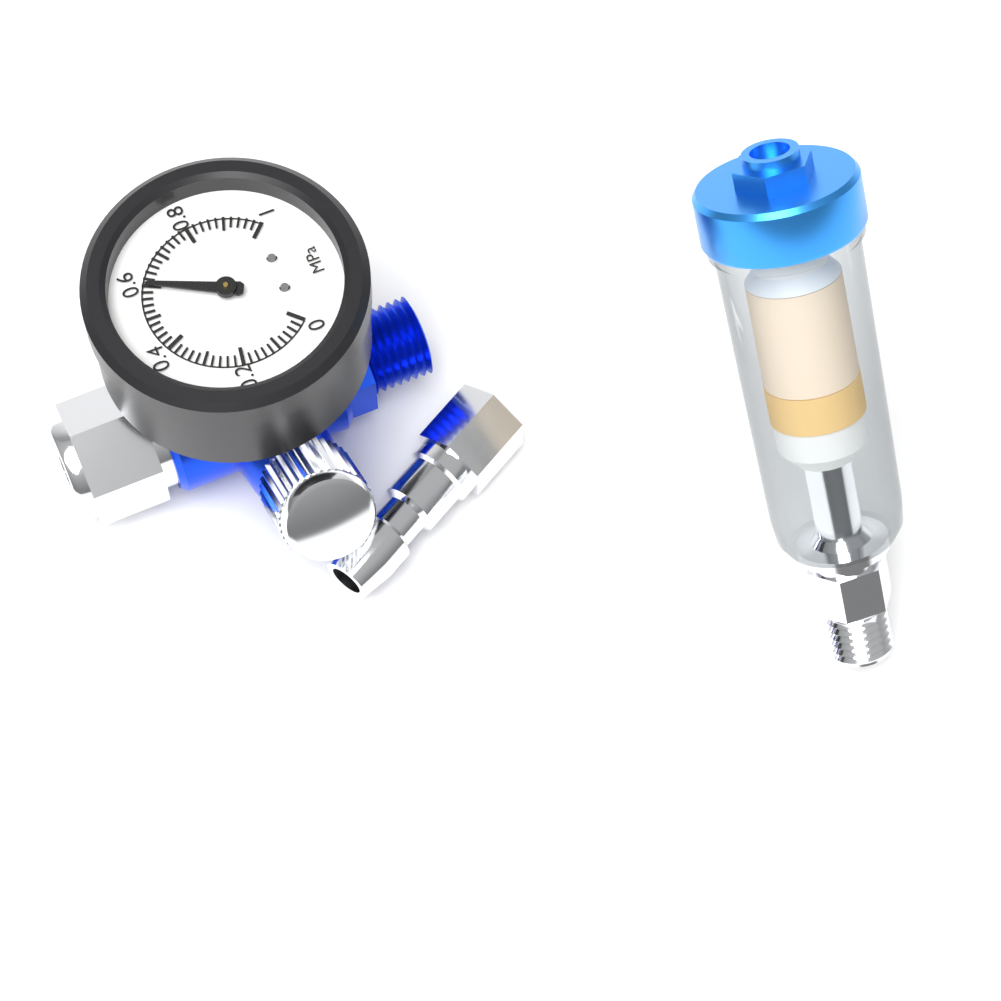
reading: 0.60 MPa
